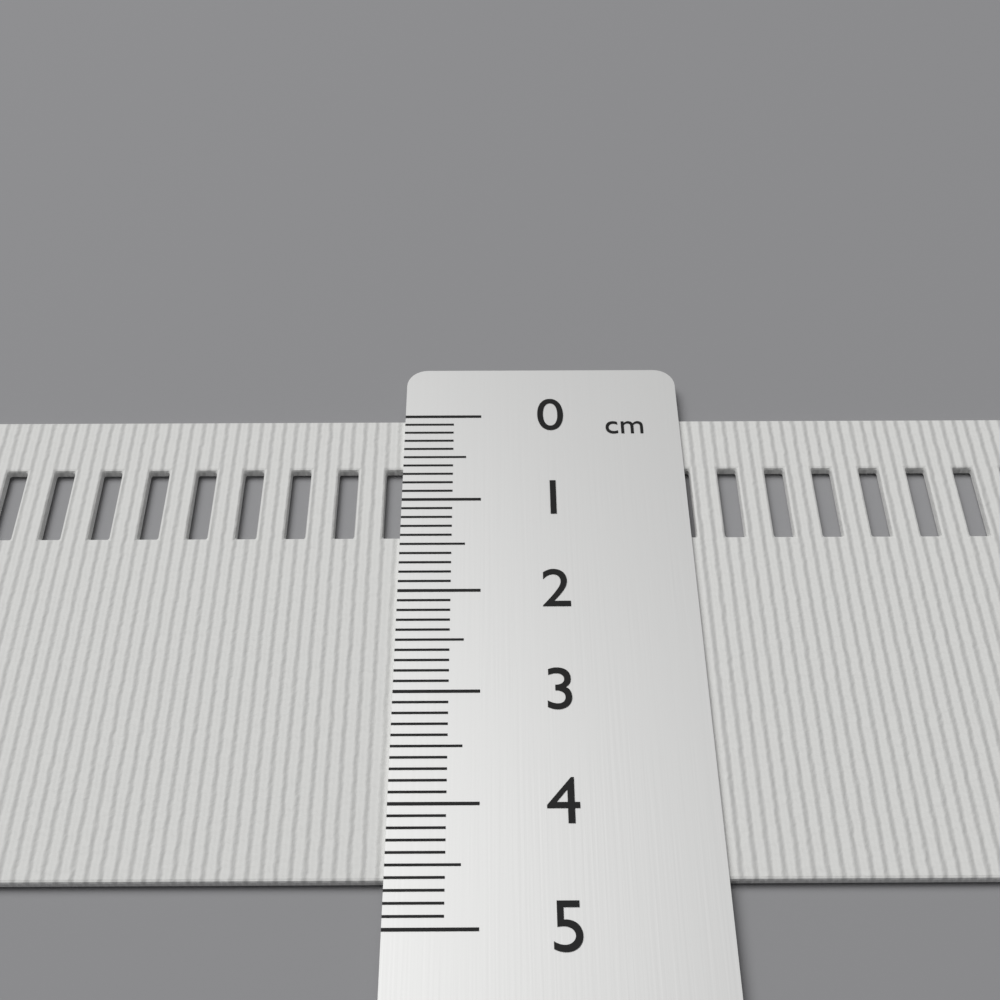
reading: 4.6 cm
